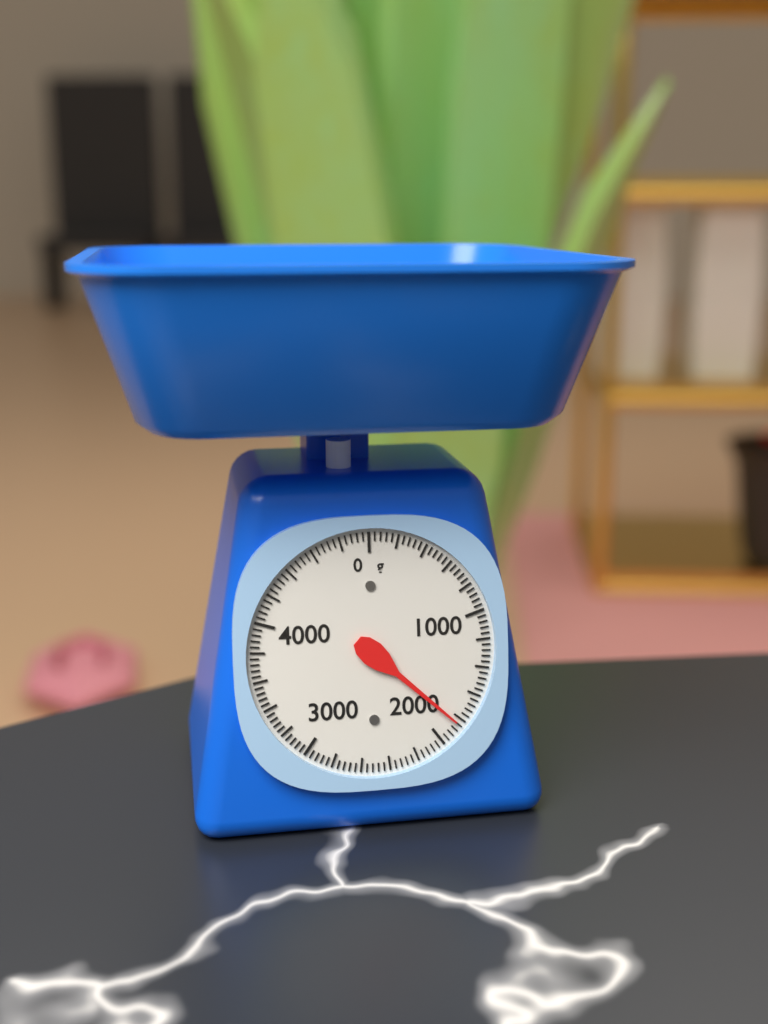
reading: 1840 g
